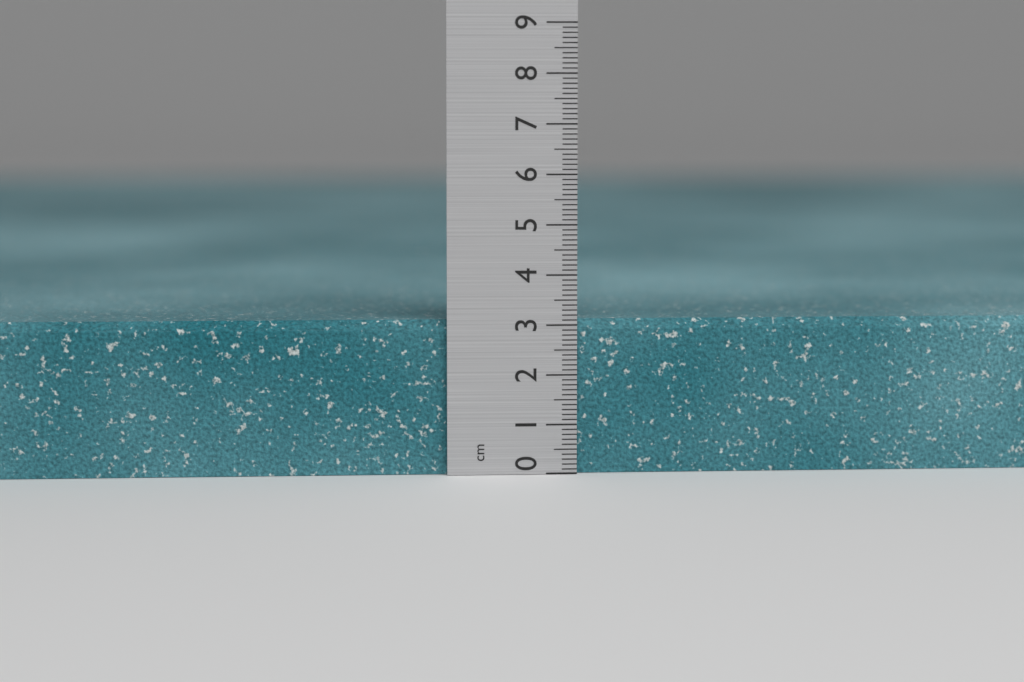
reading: 3.1 cm
